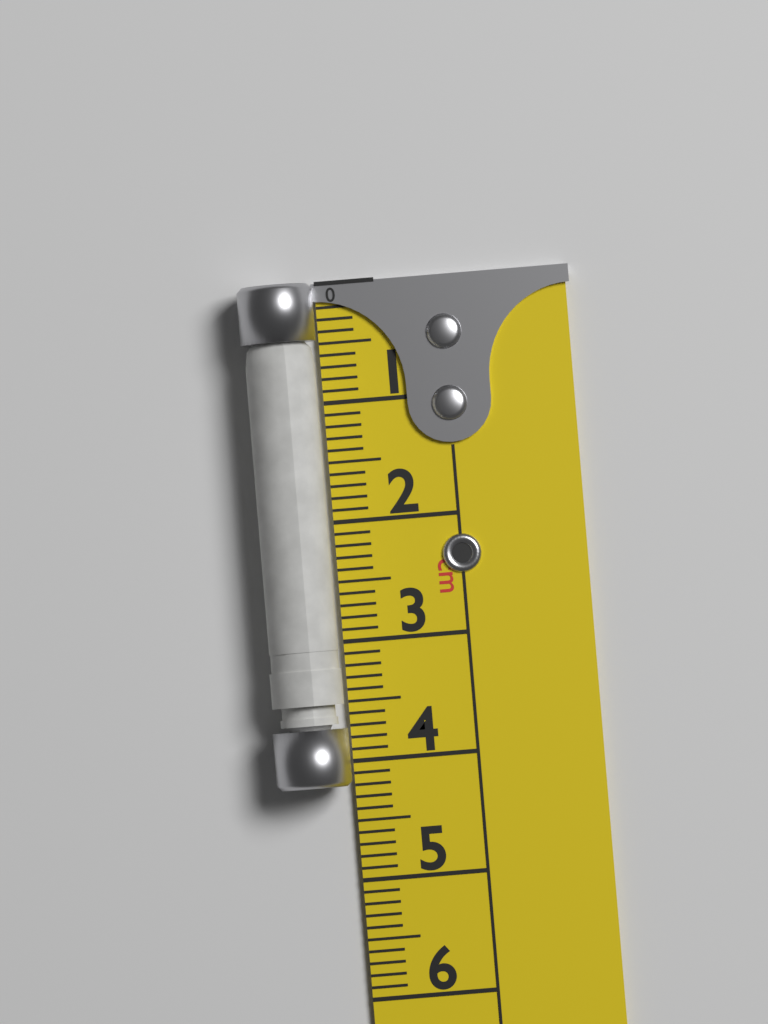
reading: 4.2 cm
